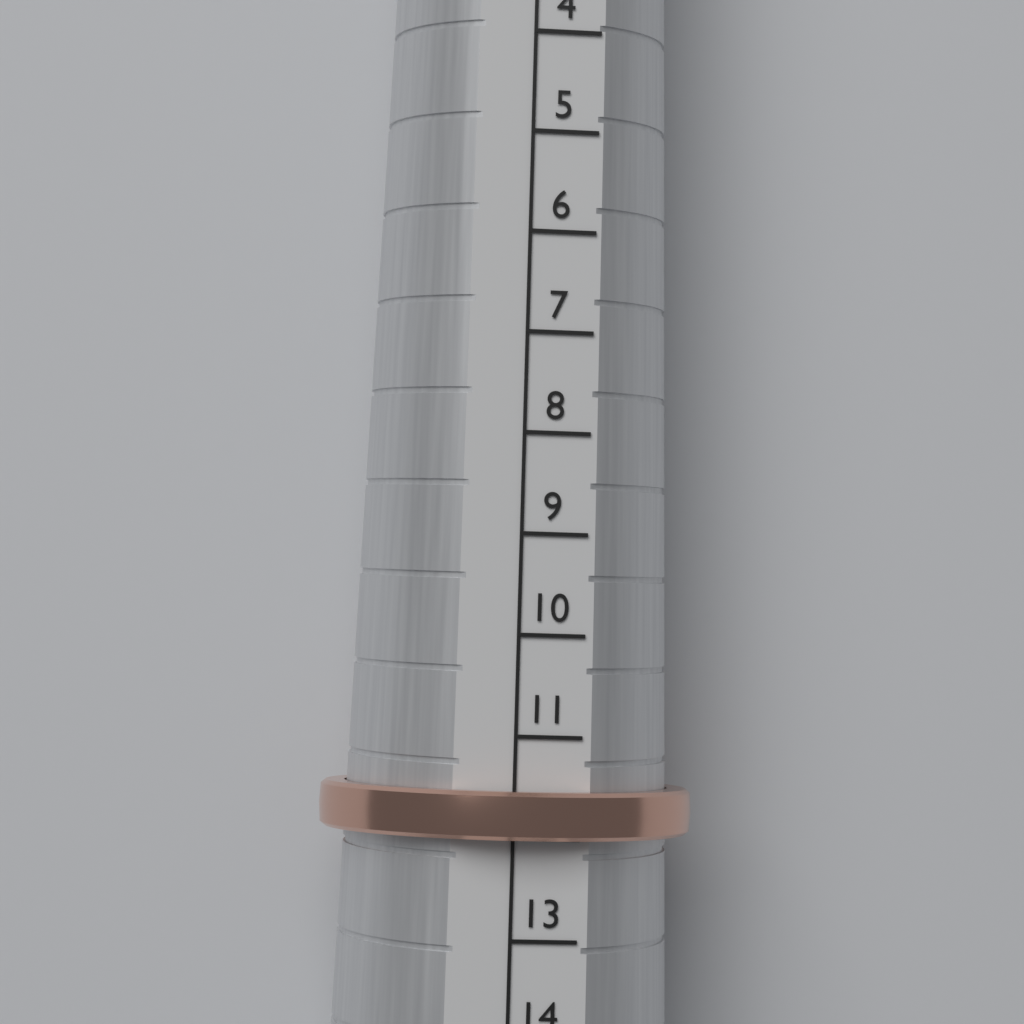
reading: 12 (no unit)
